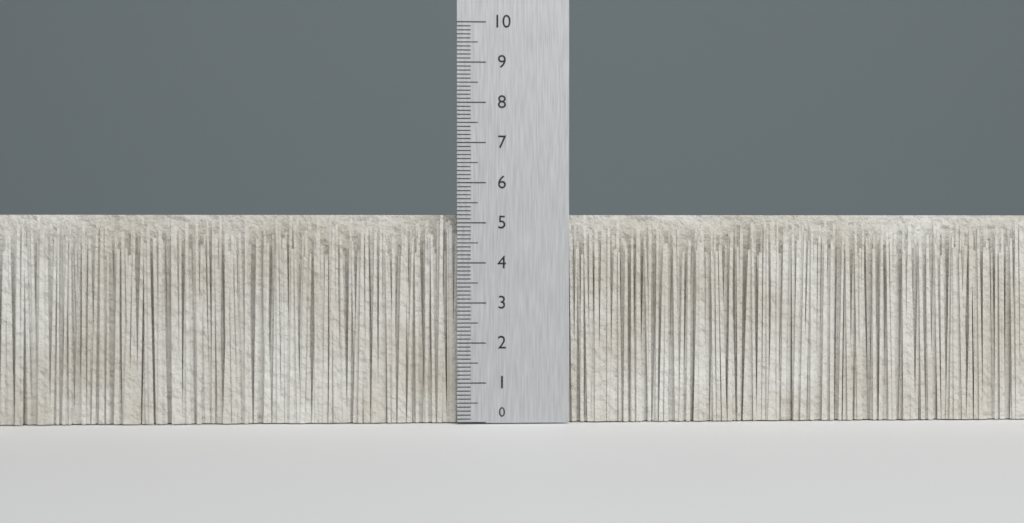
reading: 5.2 (no unit)
